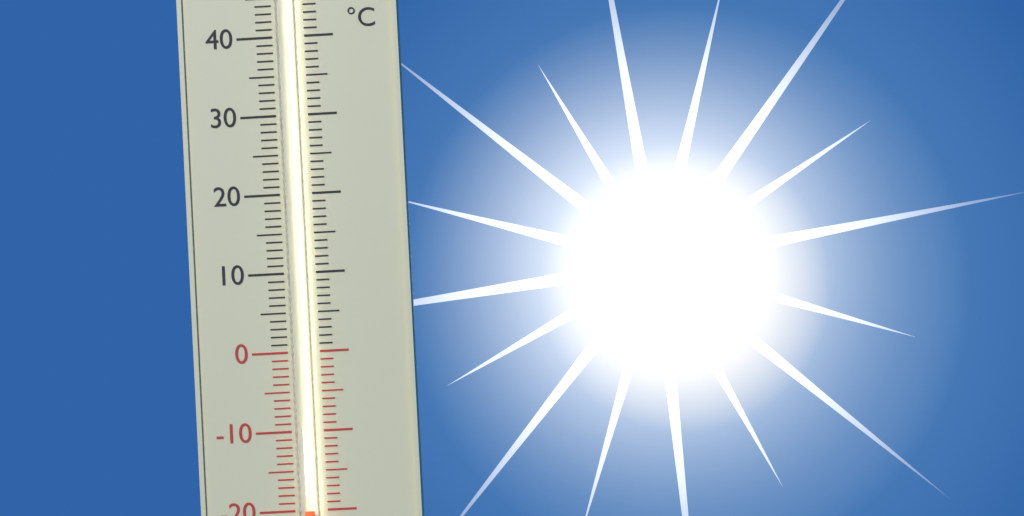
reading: -20 °C
